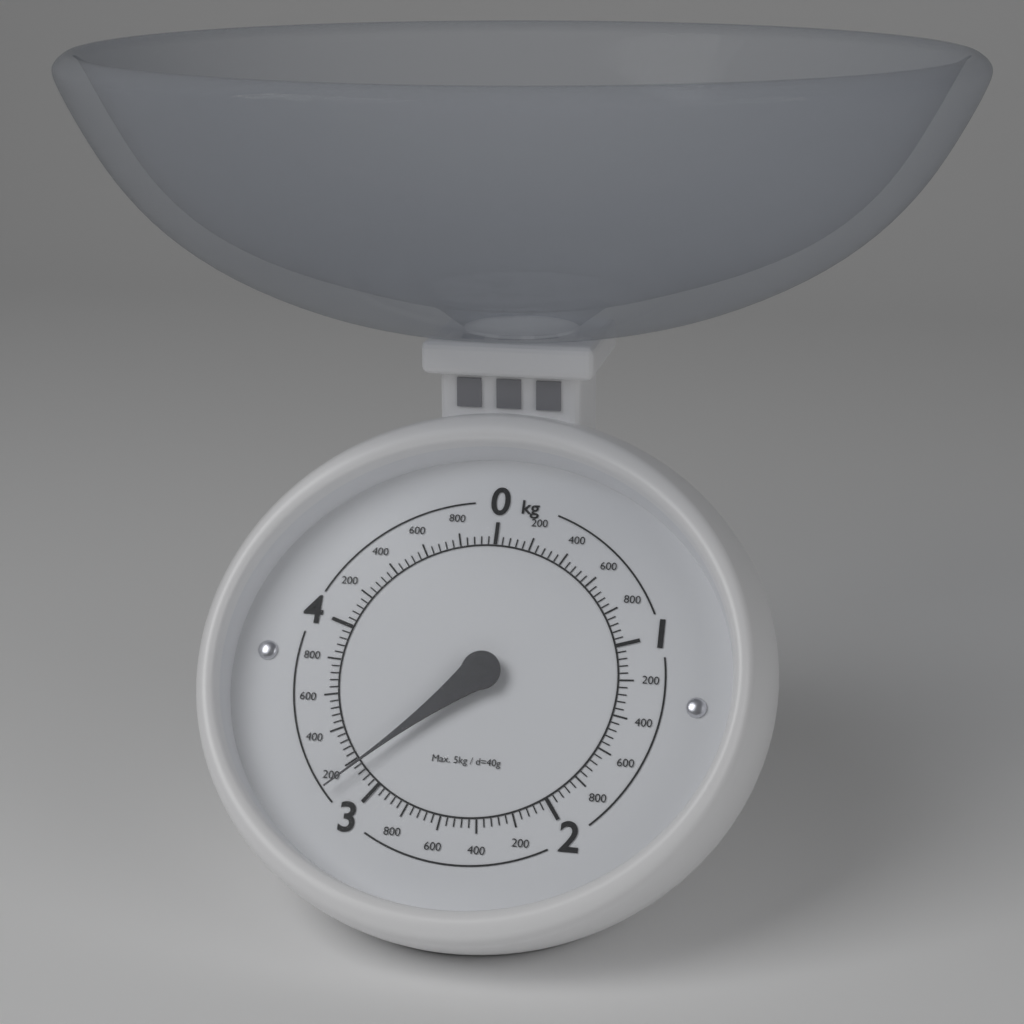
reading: 3.16 kg
